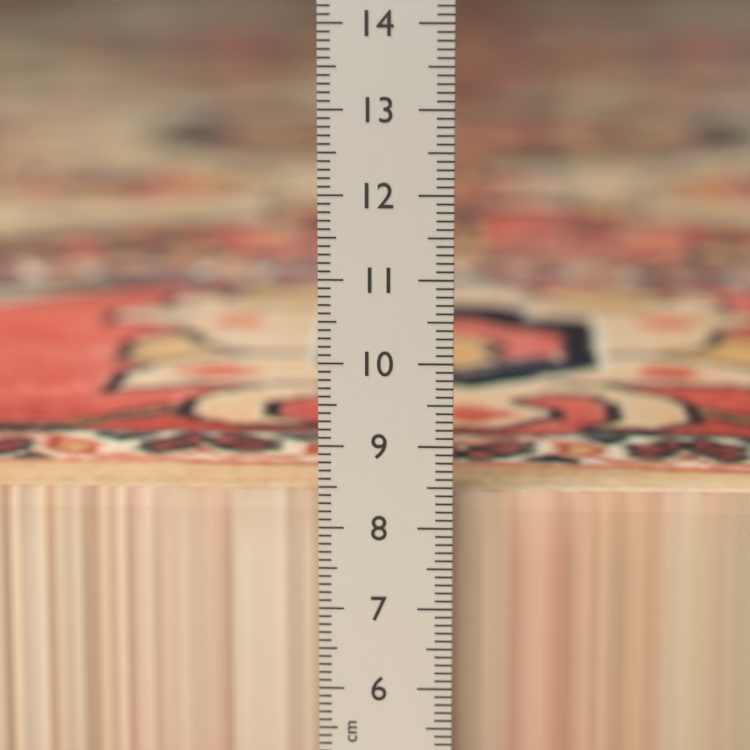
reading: 8.3 cm
